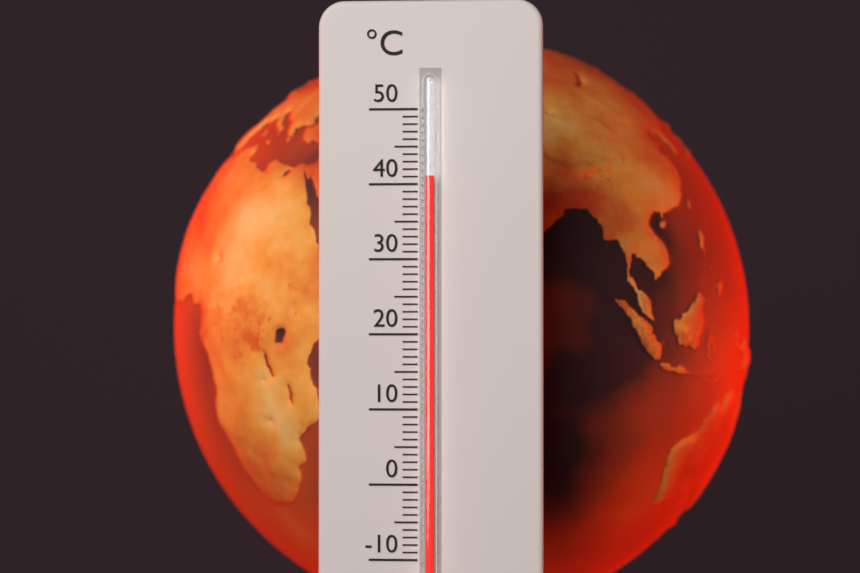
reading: 41 °C
